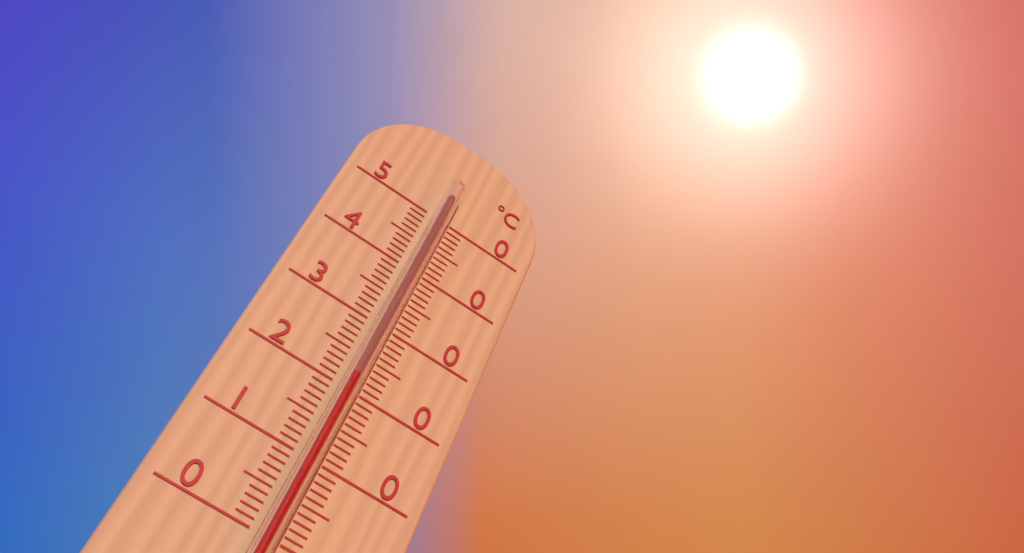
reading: 21 °C
